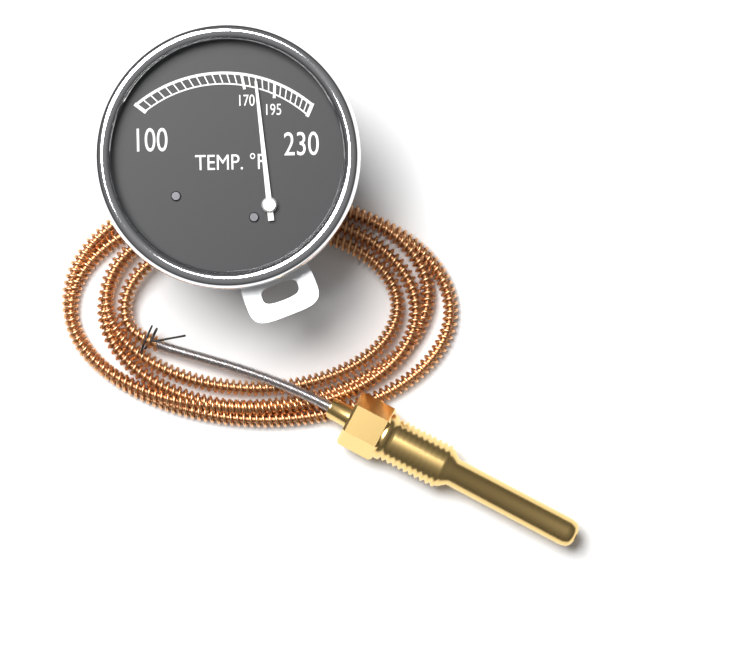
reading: 180 °F
